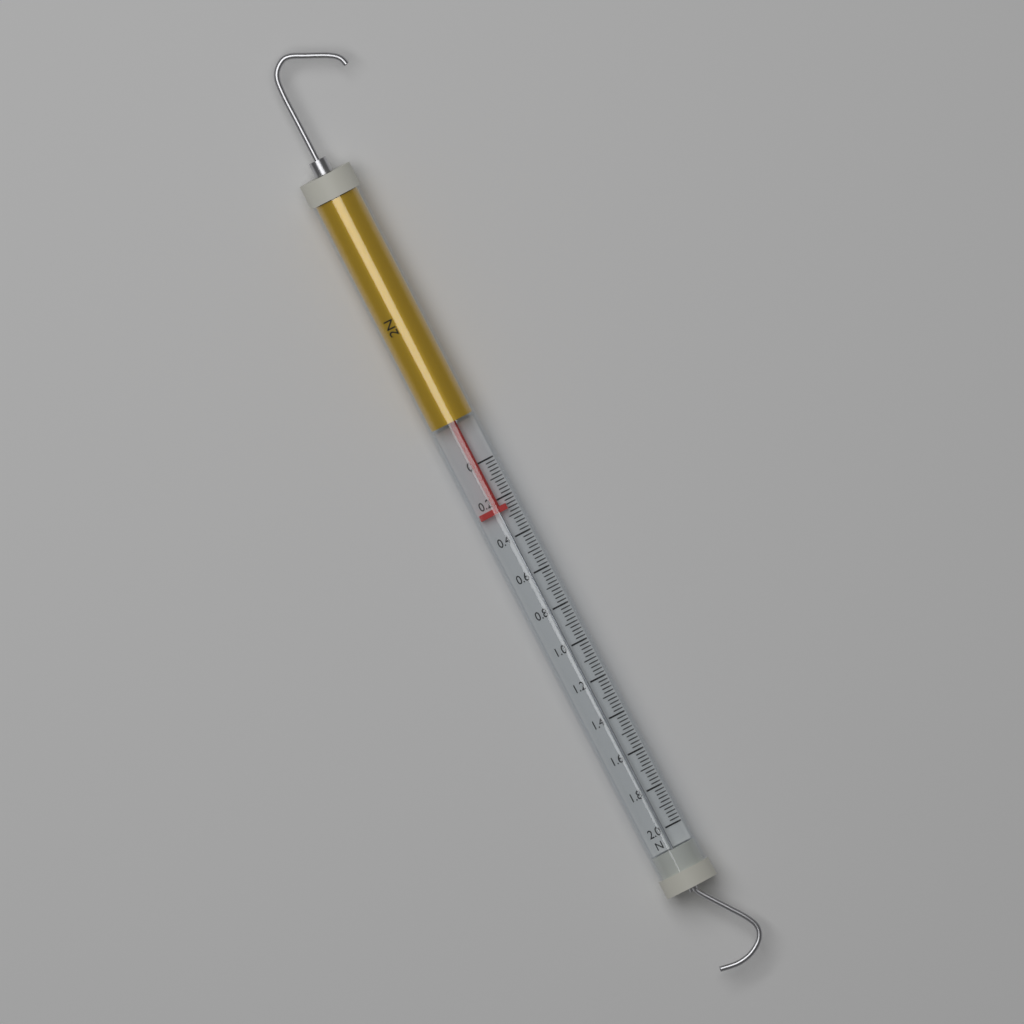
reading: 0.26 N
